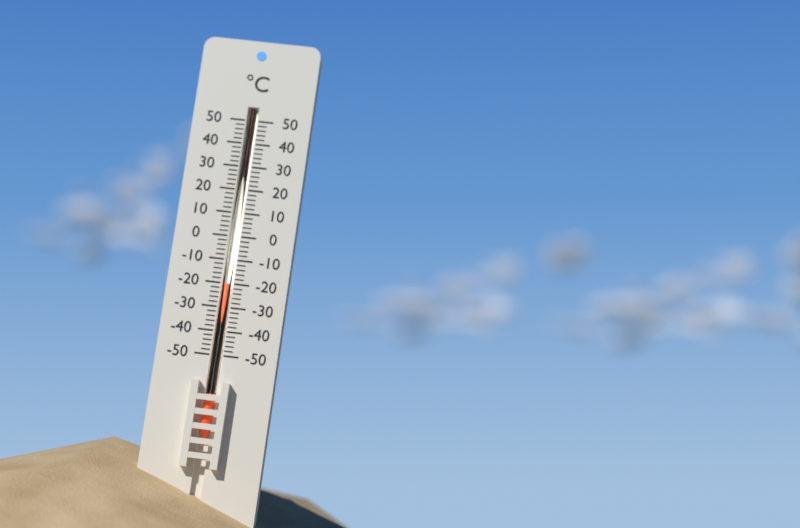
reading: -20 °C
